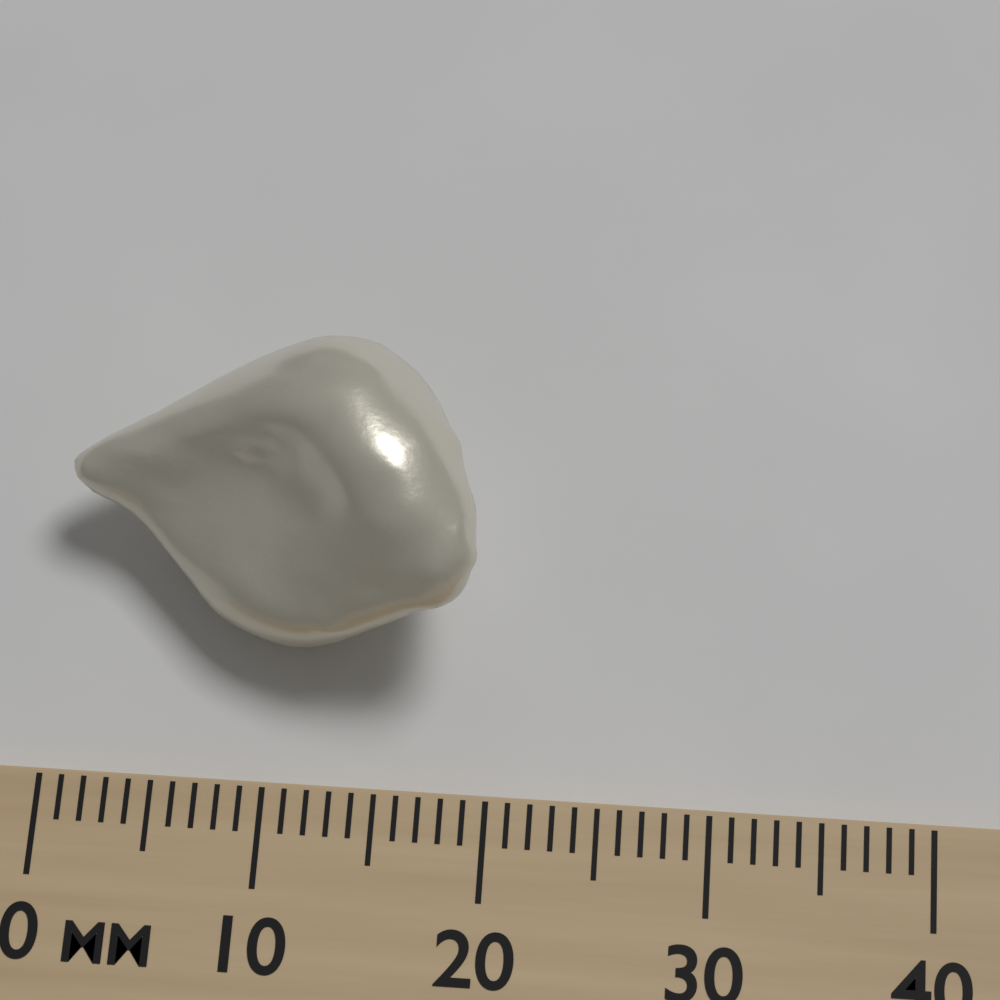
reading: 19 mm
